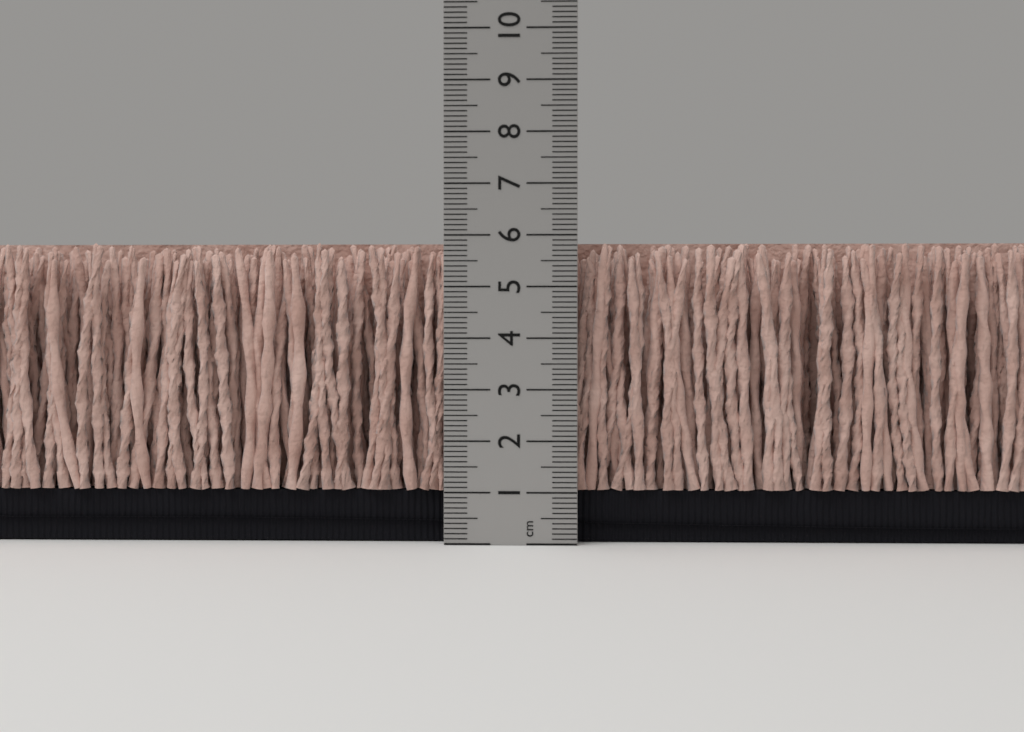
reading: 5.9 cm
